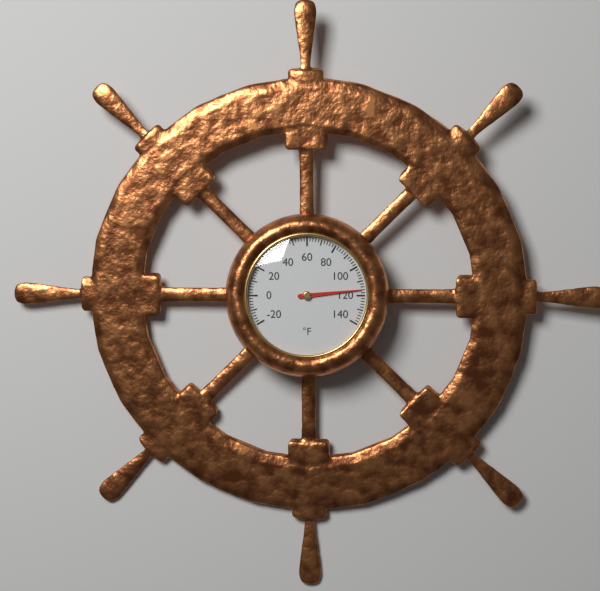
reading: 116 °F
